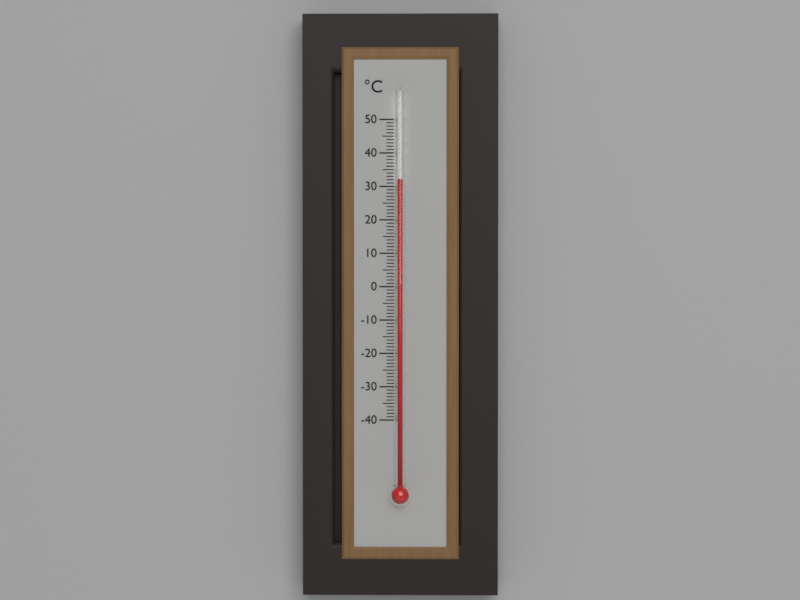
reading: 32 °C
